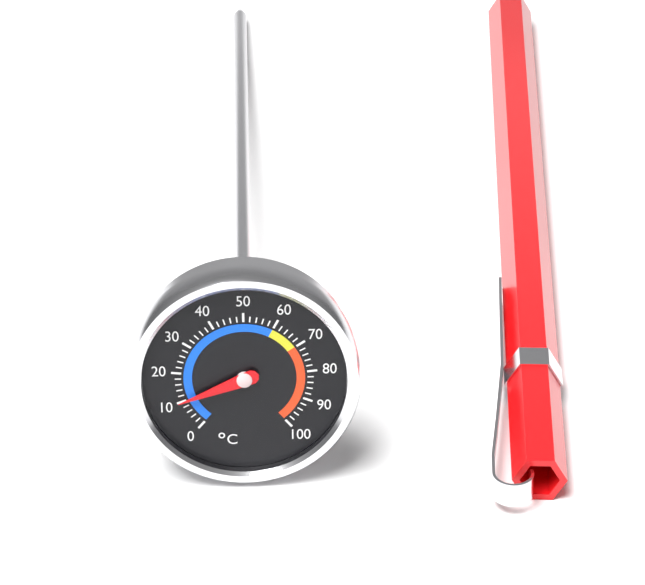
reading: 10 °C
